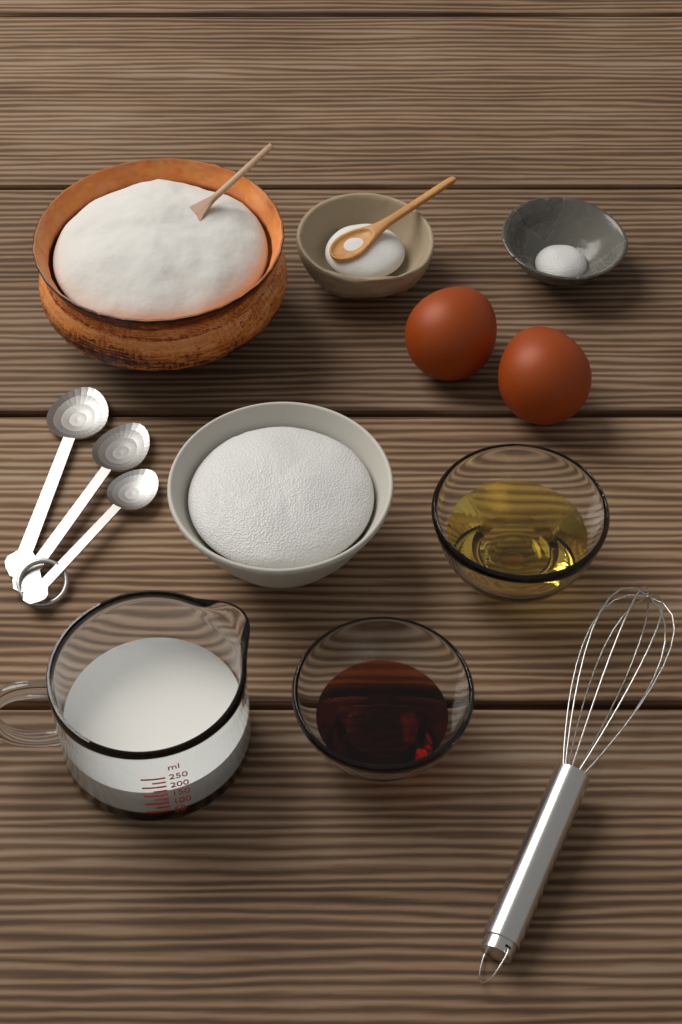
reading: 150 ml
